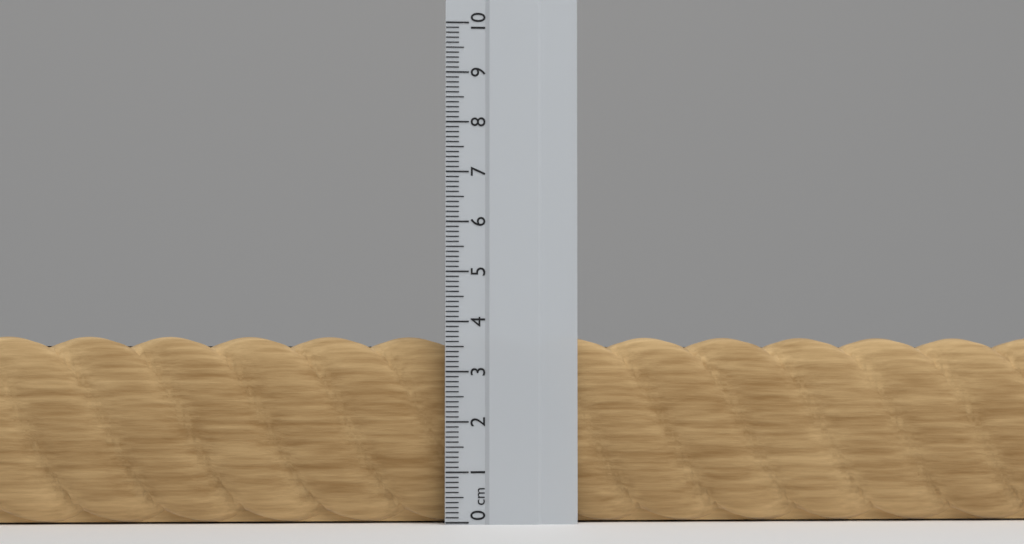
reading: 3.7 cm
